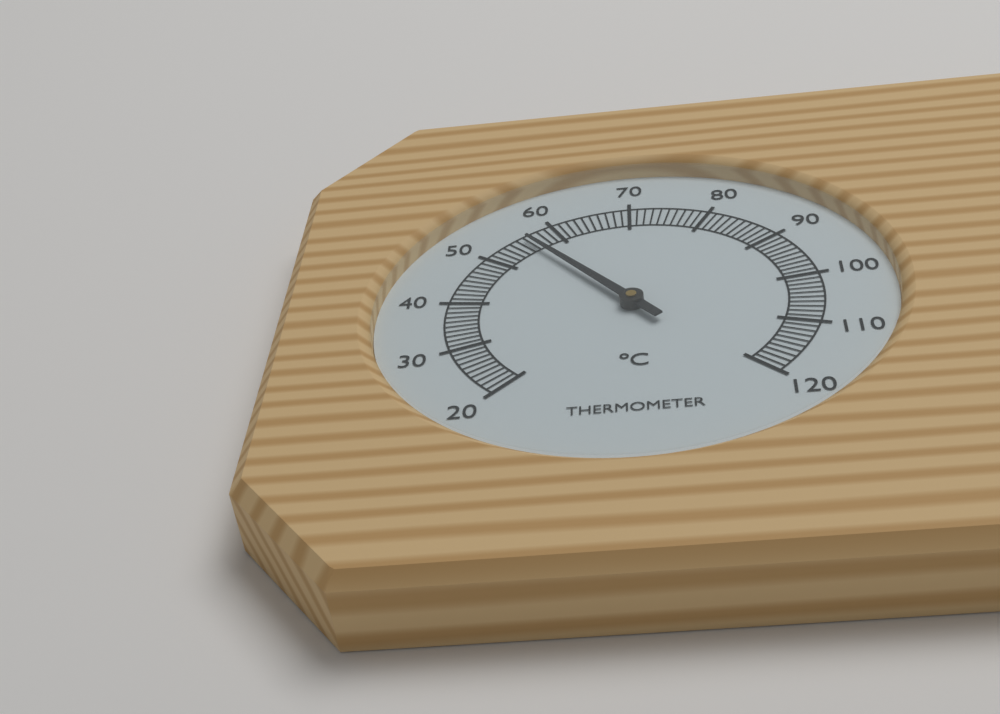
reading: 56 °C
